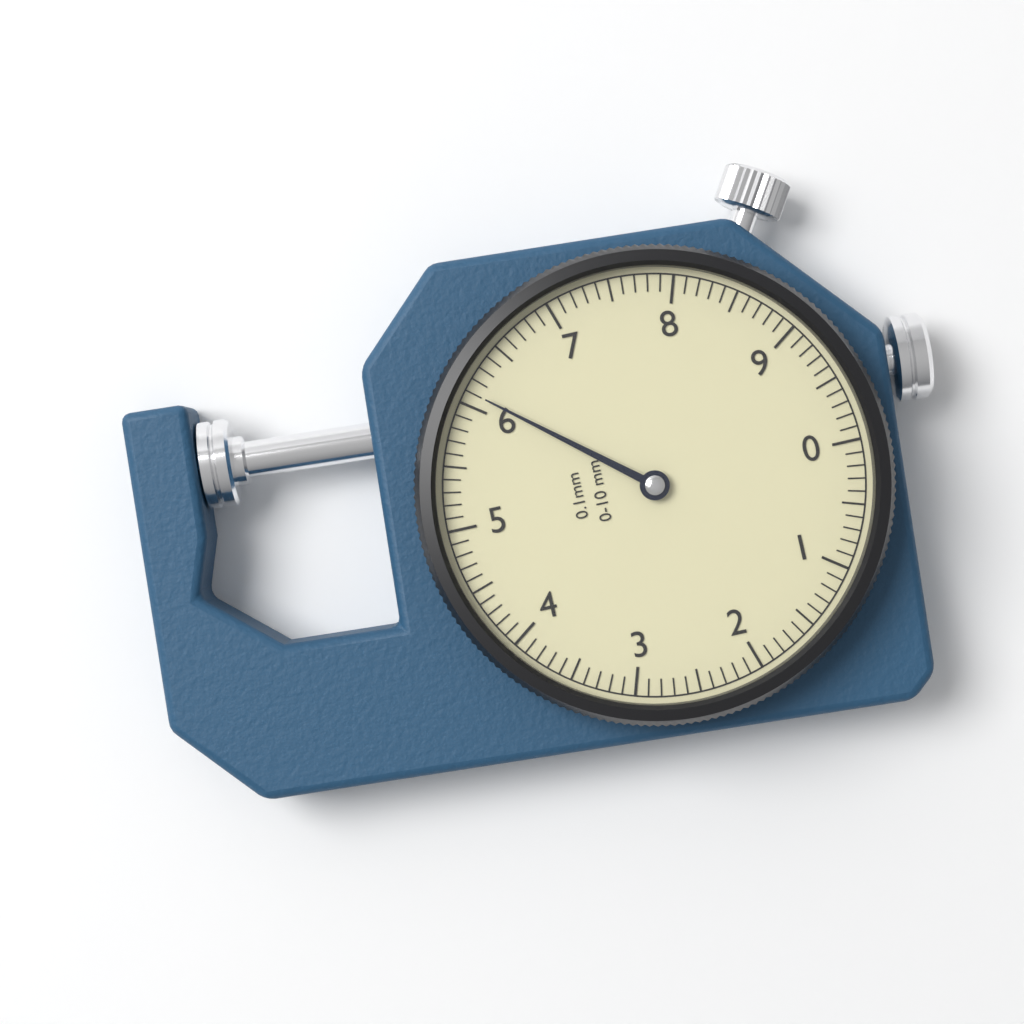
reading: 6.1 mm
